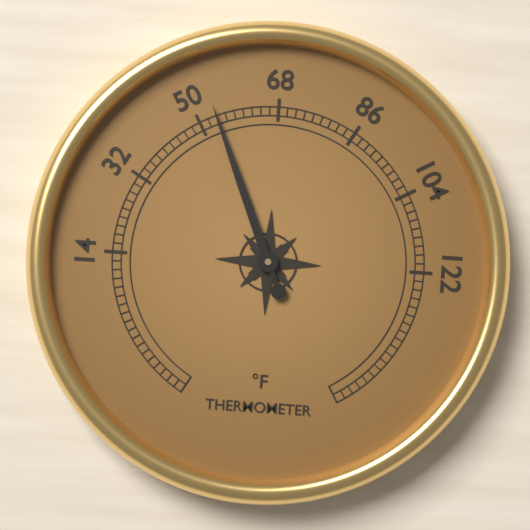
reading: 54 °F
